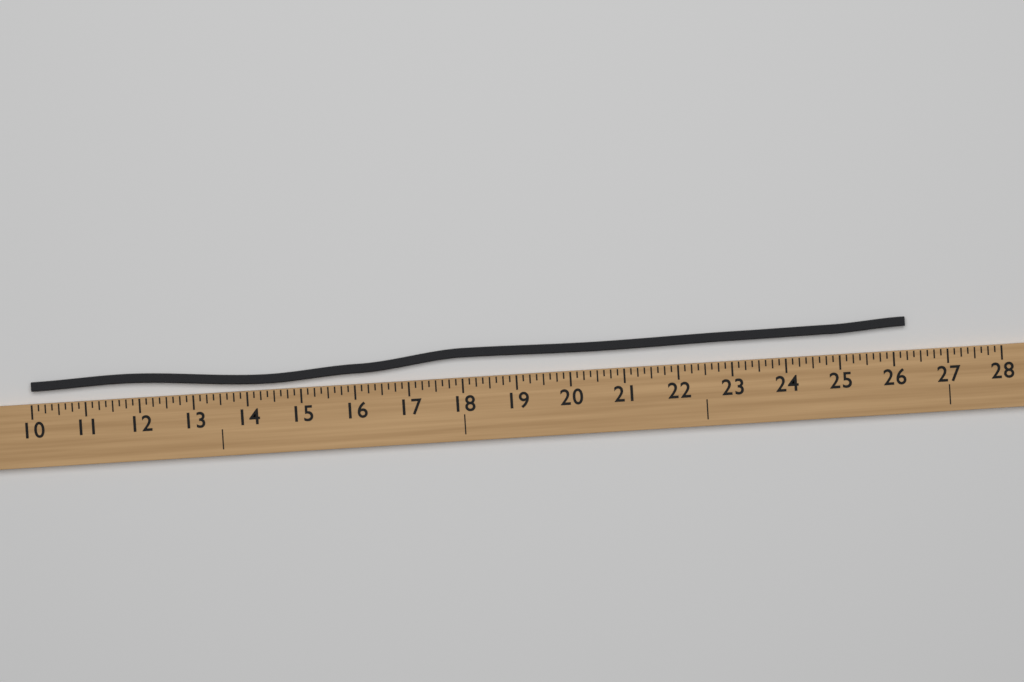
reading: 26.250 (no unit)
